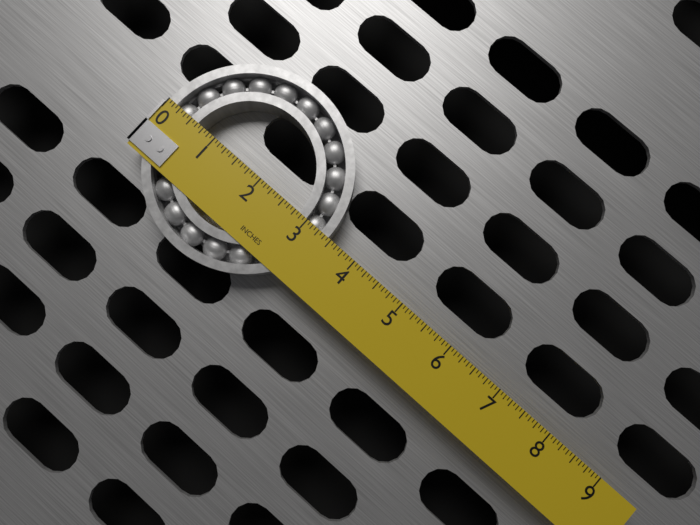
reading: 3.4375 in
